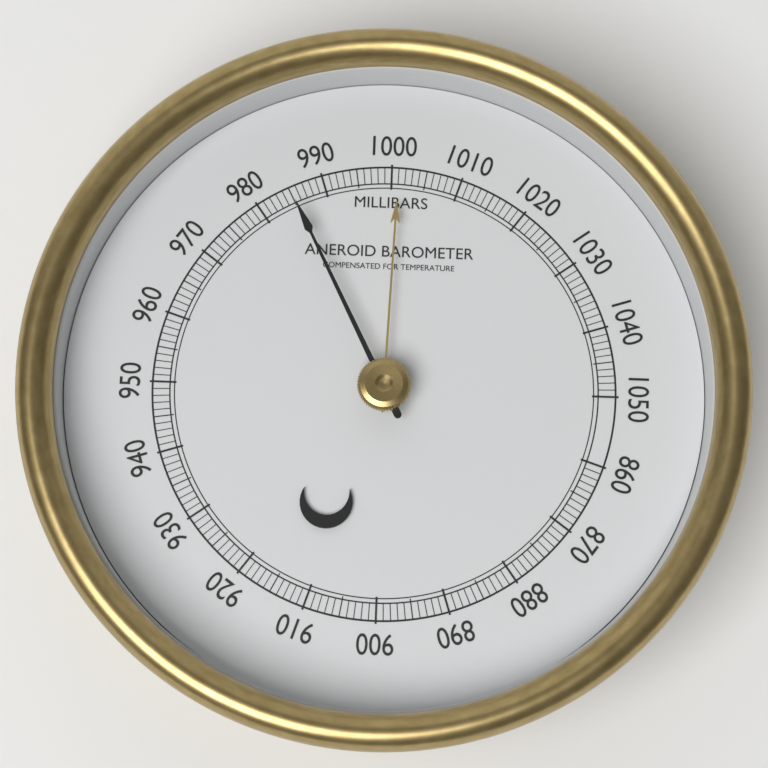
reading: 985 mbar
